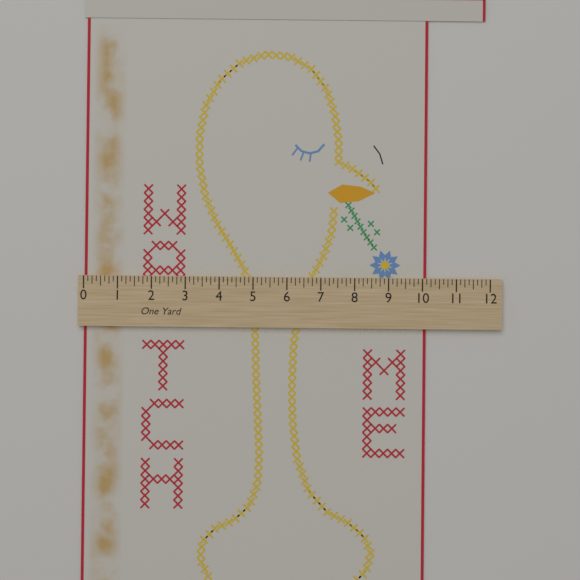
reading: 10.125 in
